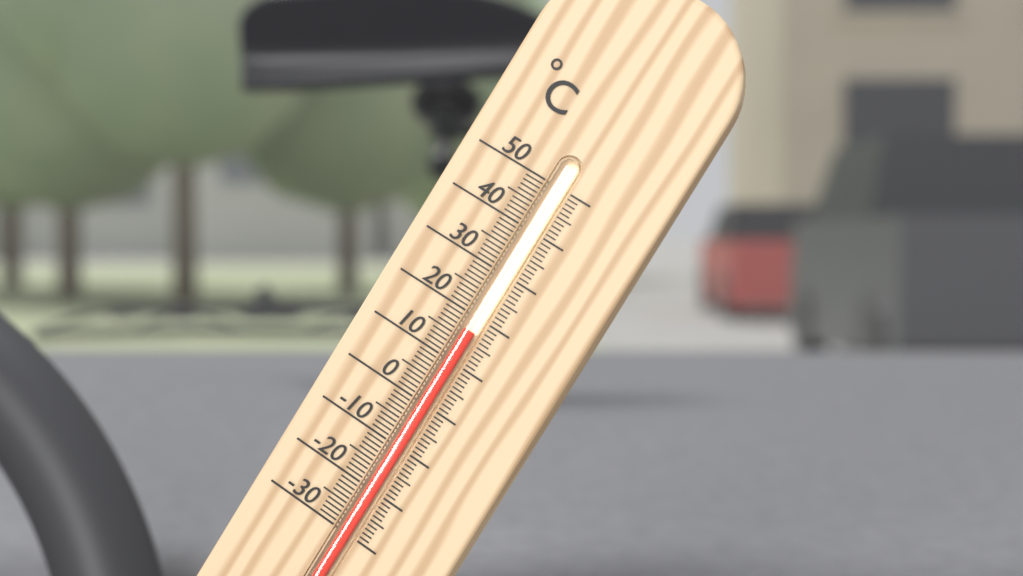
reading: 17 °C
